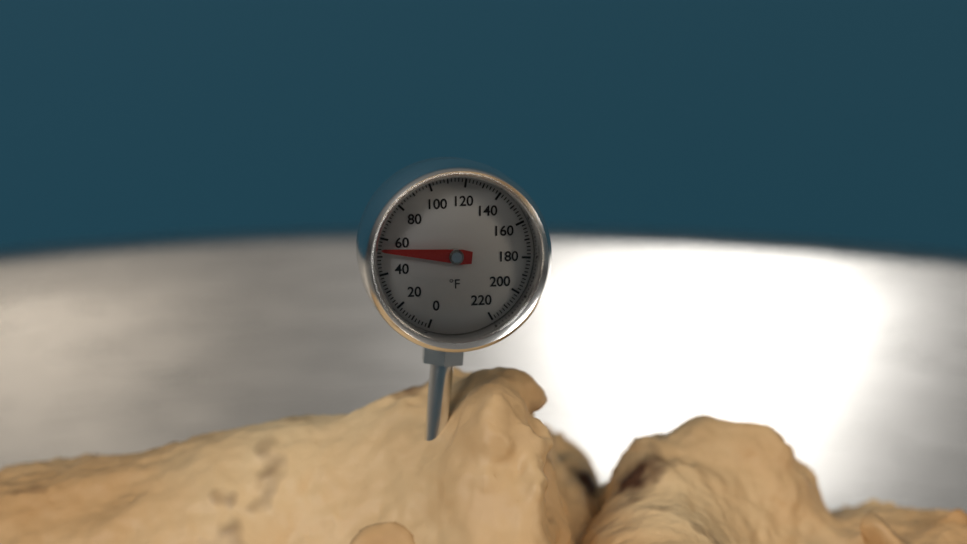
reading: 54 °F
